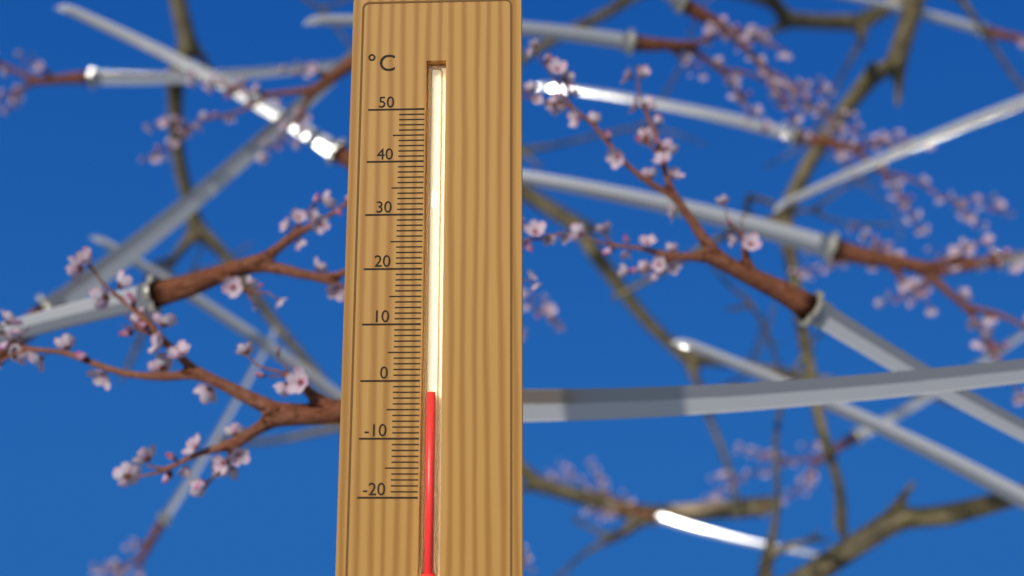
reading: -2 °C
